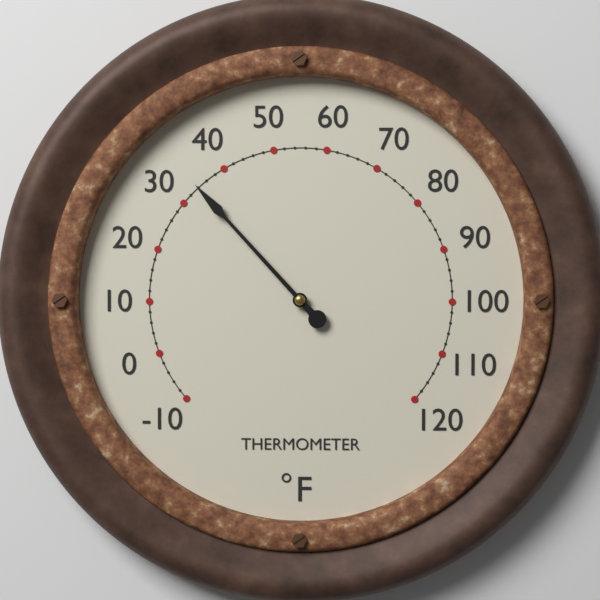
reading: 34 °F
